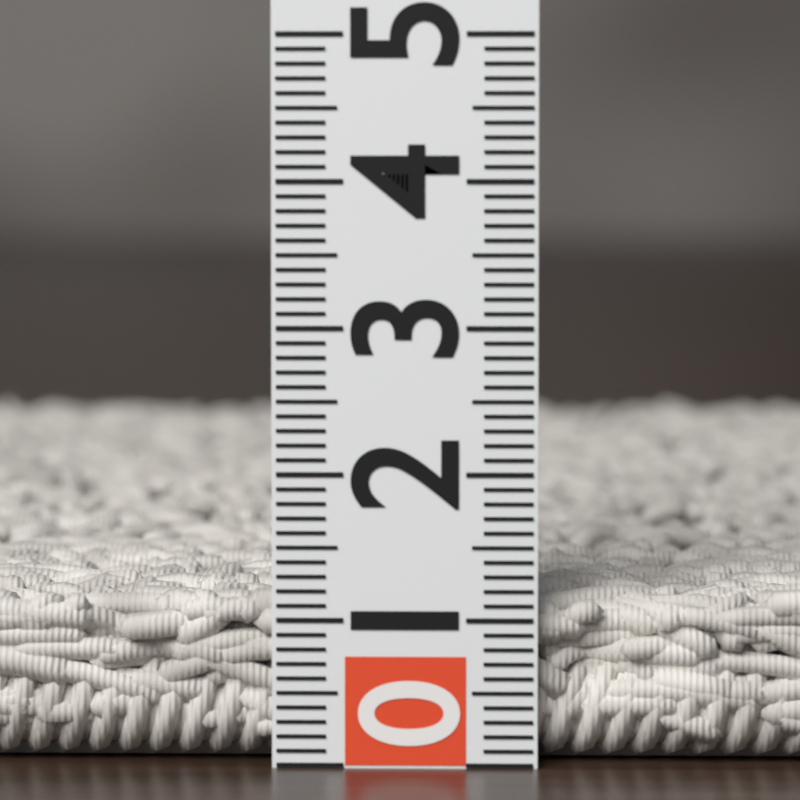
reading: 1.2 (no unit)
